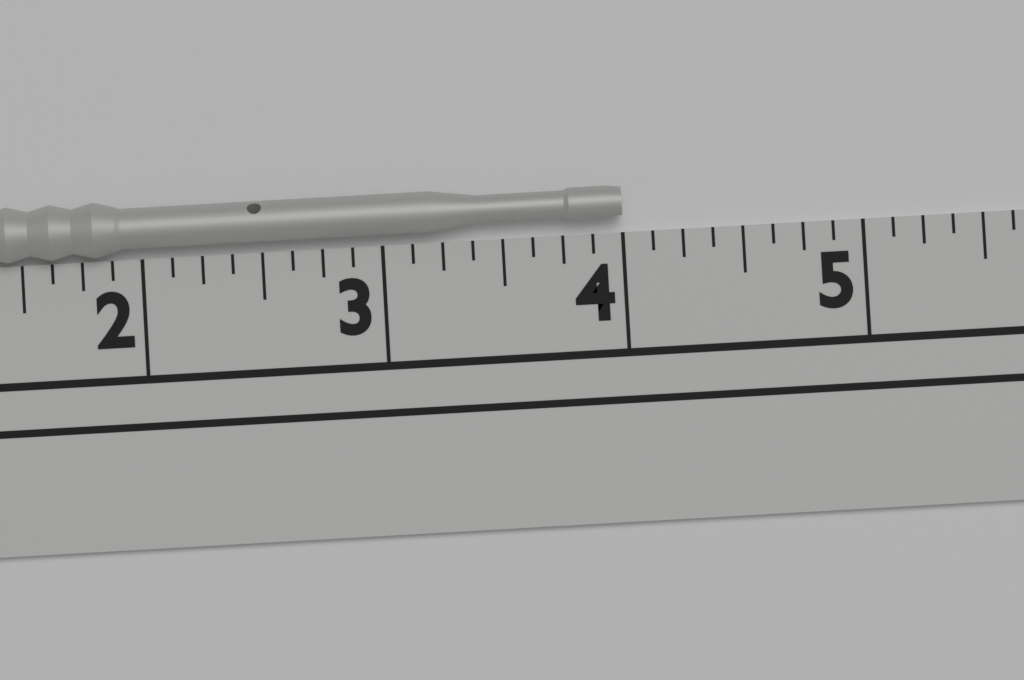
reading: 4.000 in
